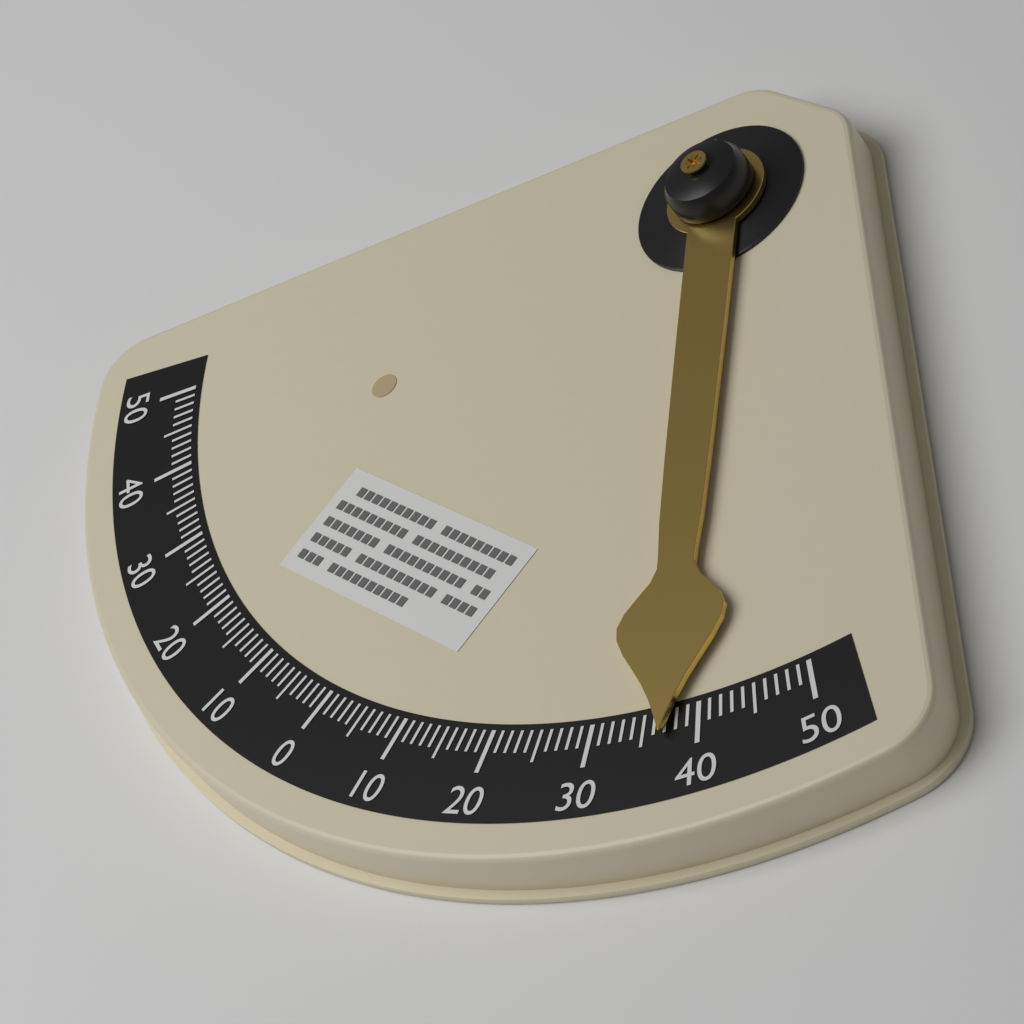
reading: 37 °
